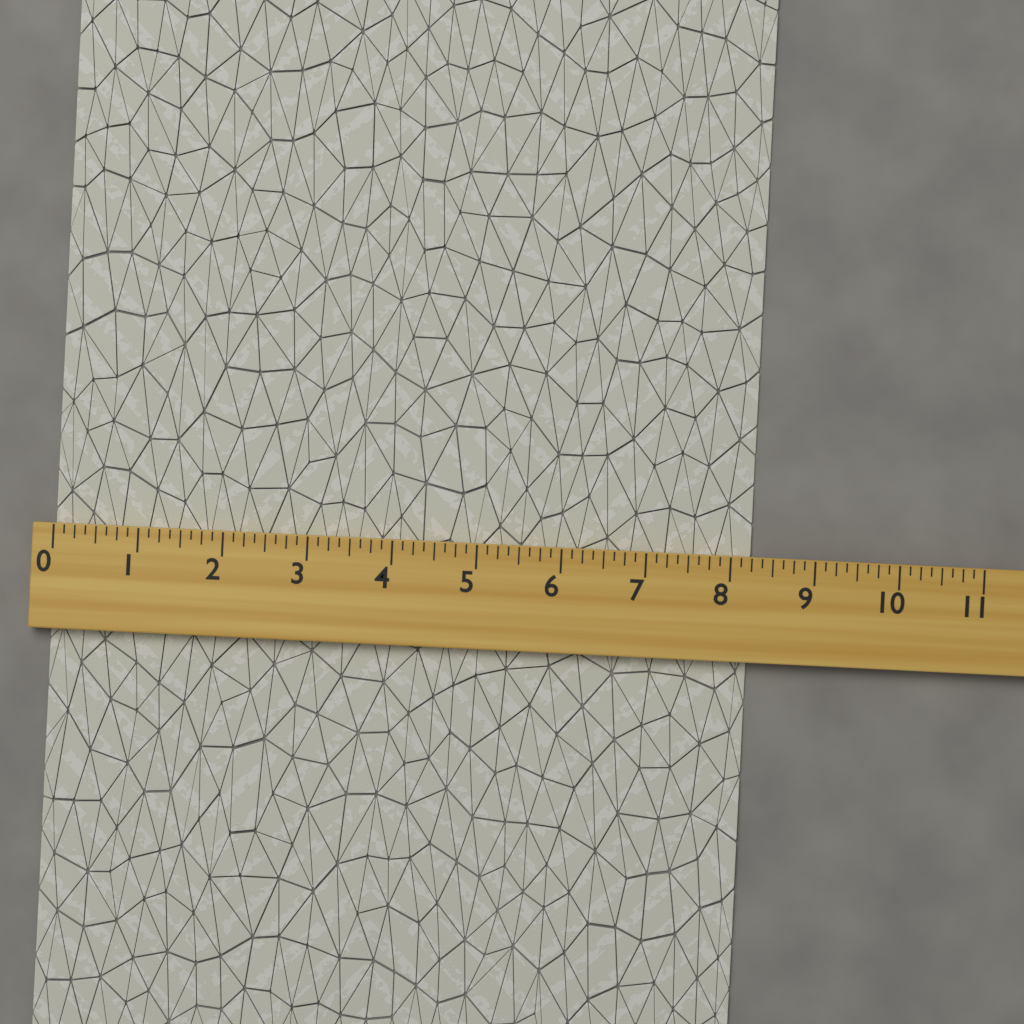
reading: 8.250 (no unit)
